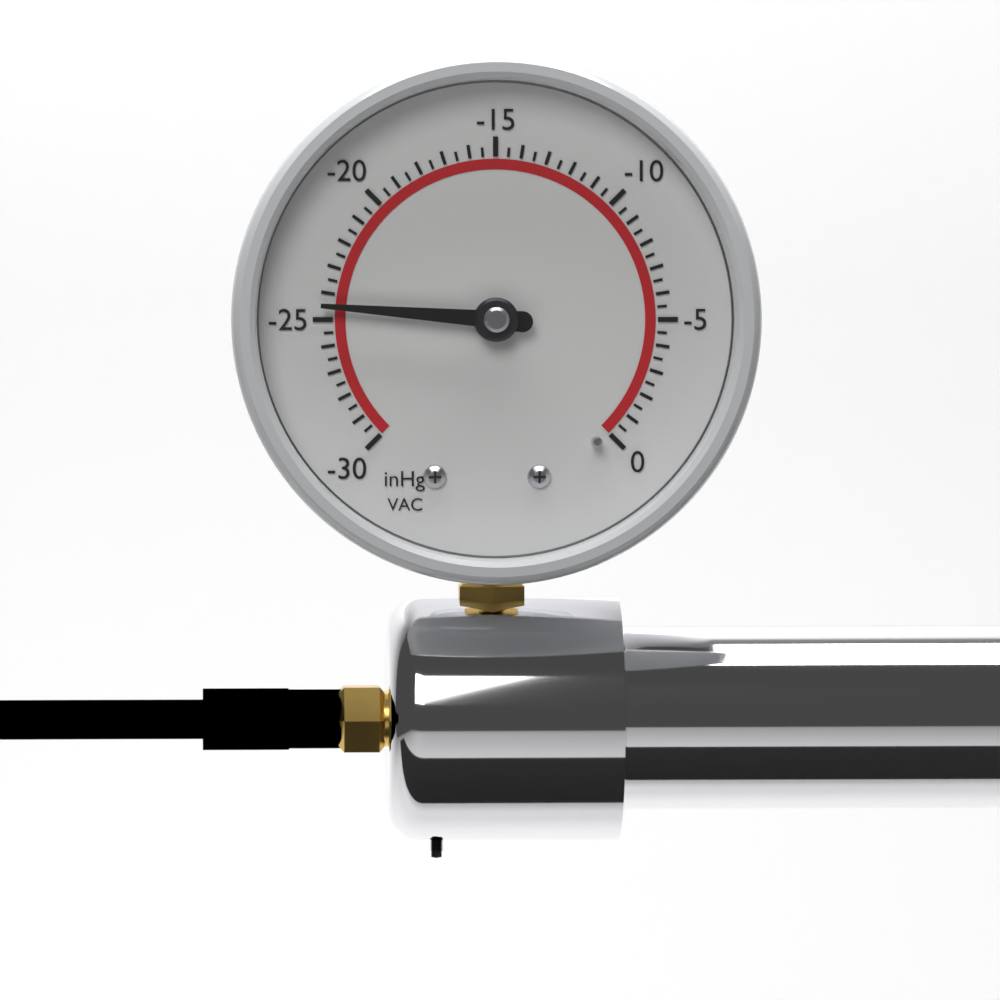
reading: -24.5 inHg
